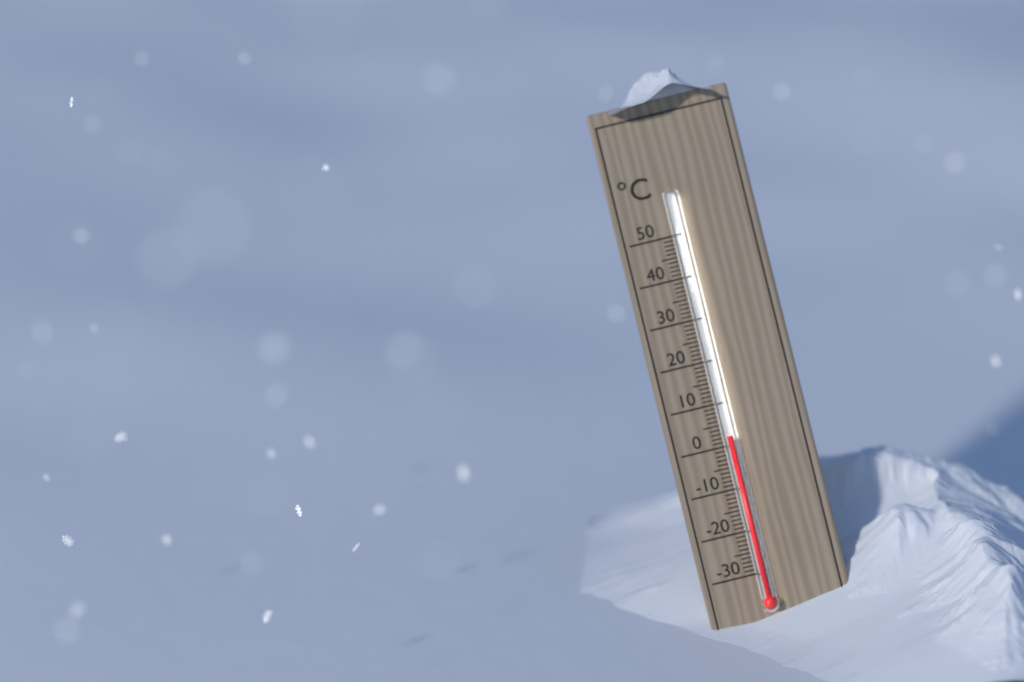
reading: 2 °C
